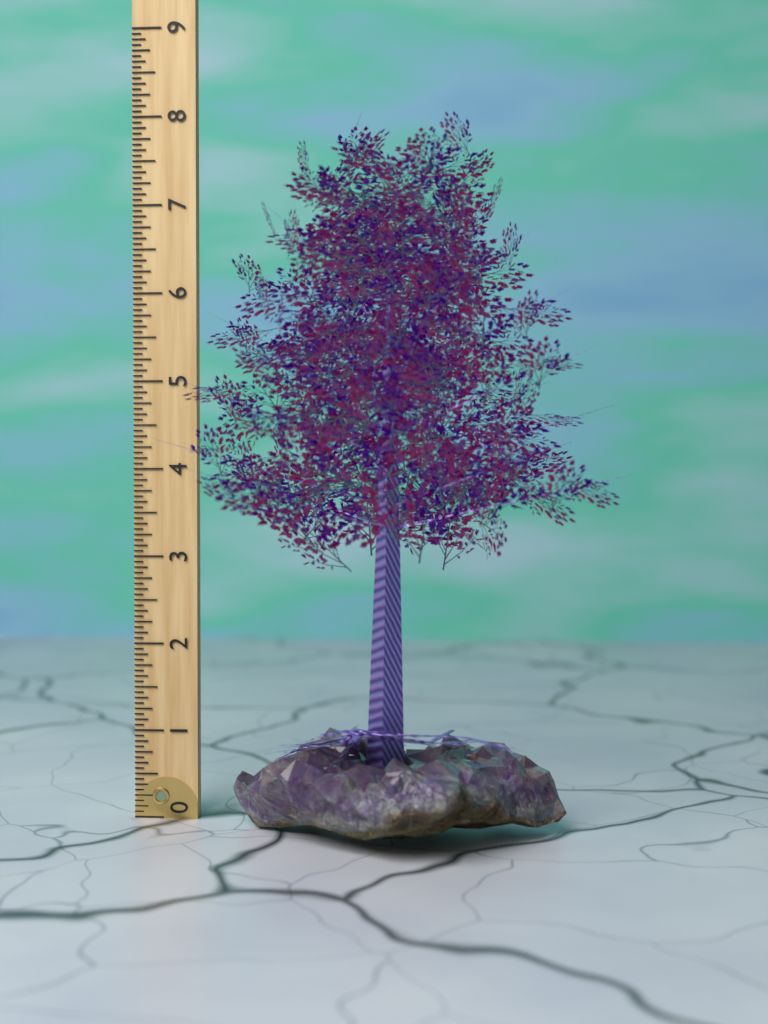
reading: 7.7500 (no unit)
